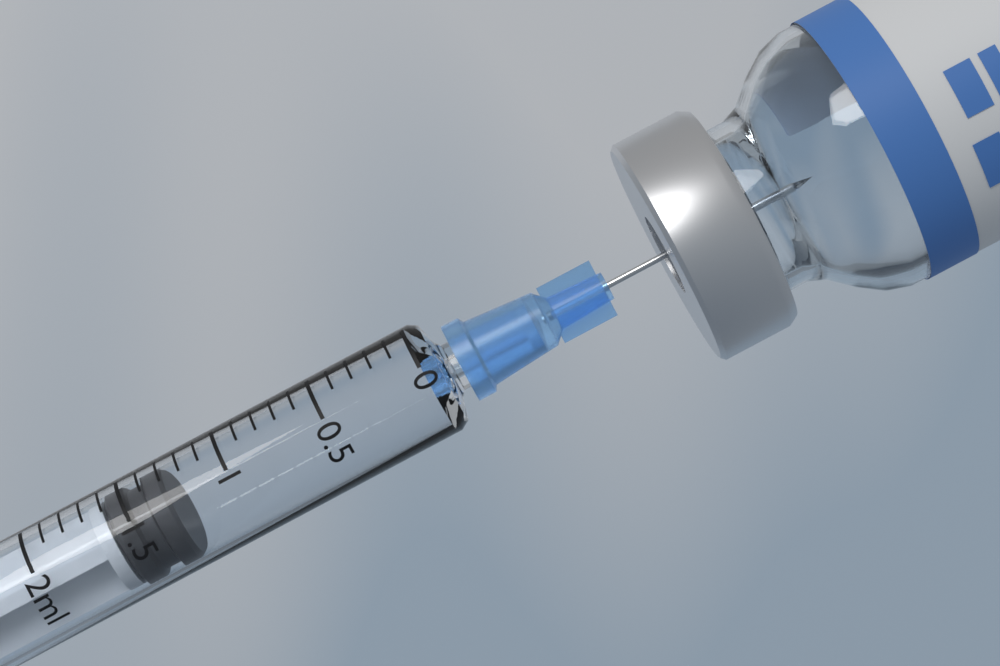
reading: 1.3 ml
